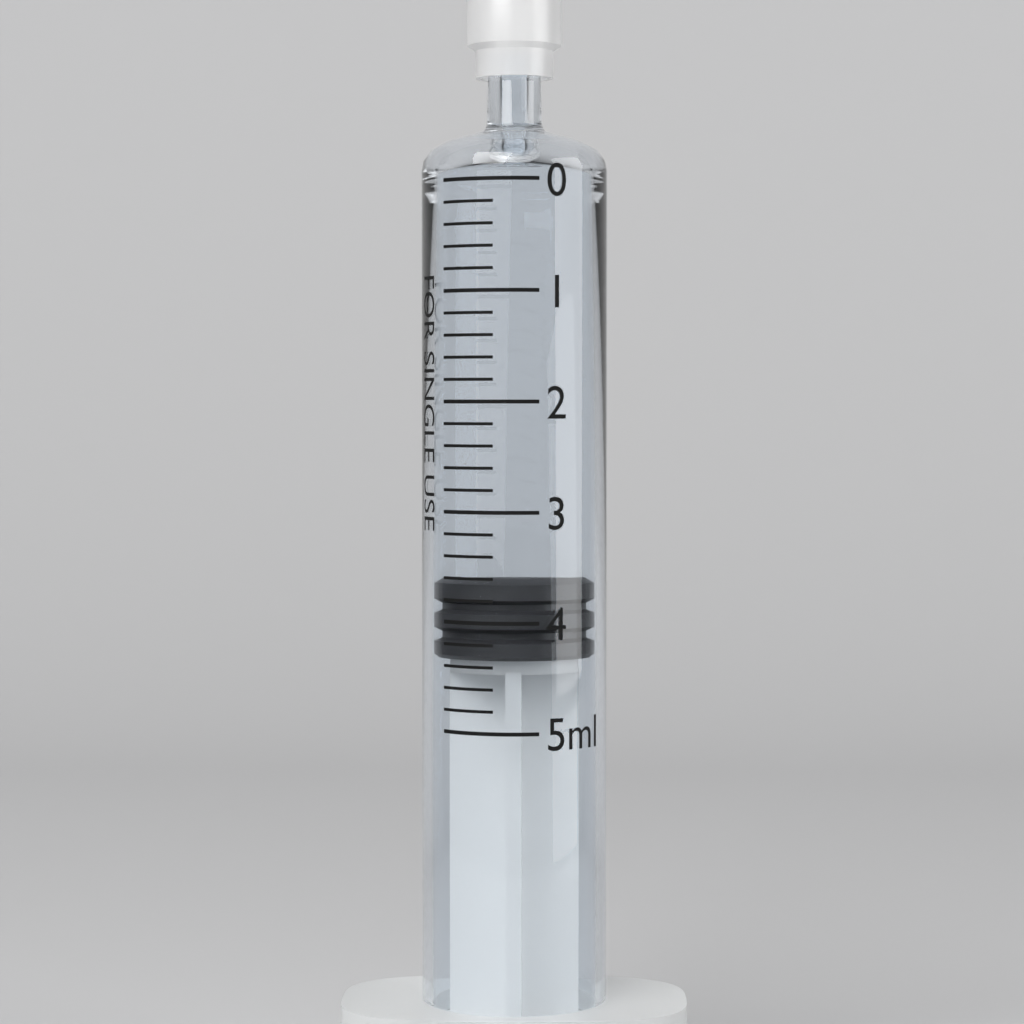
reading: 3.6 ml
